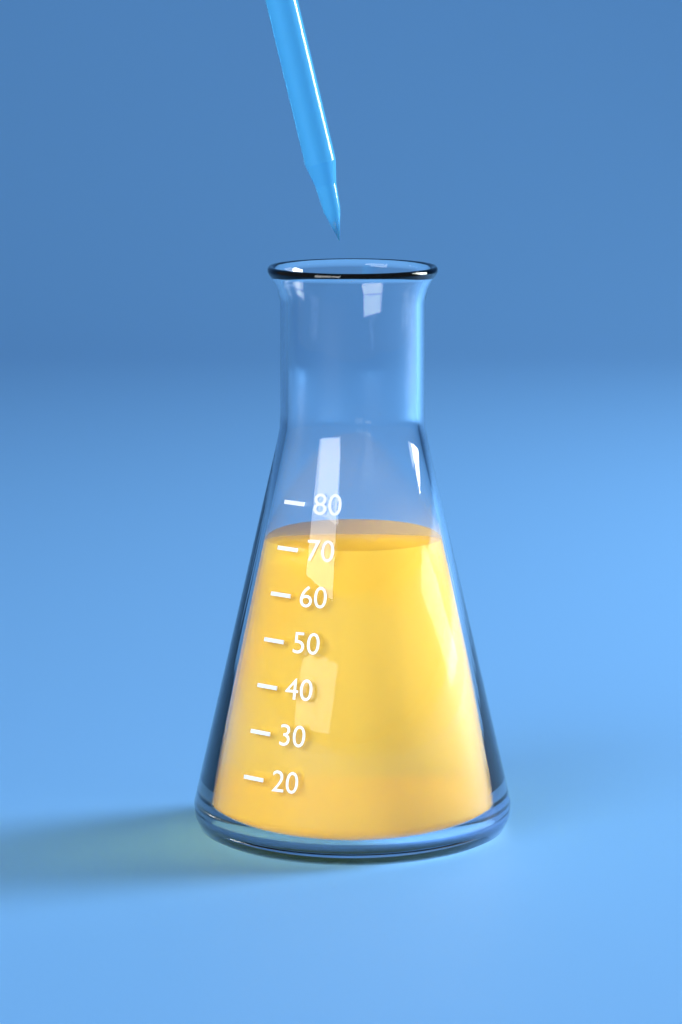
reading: 70 (no unit)
